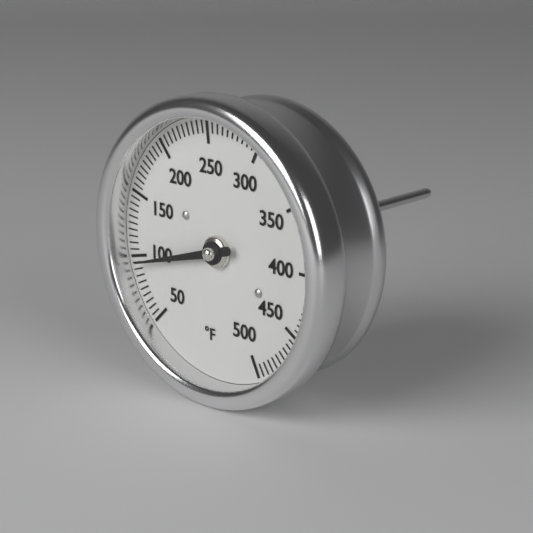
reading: 95 °F
